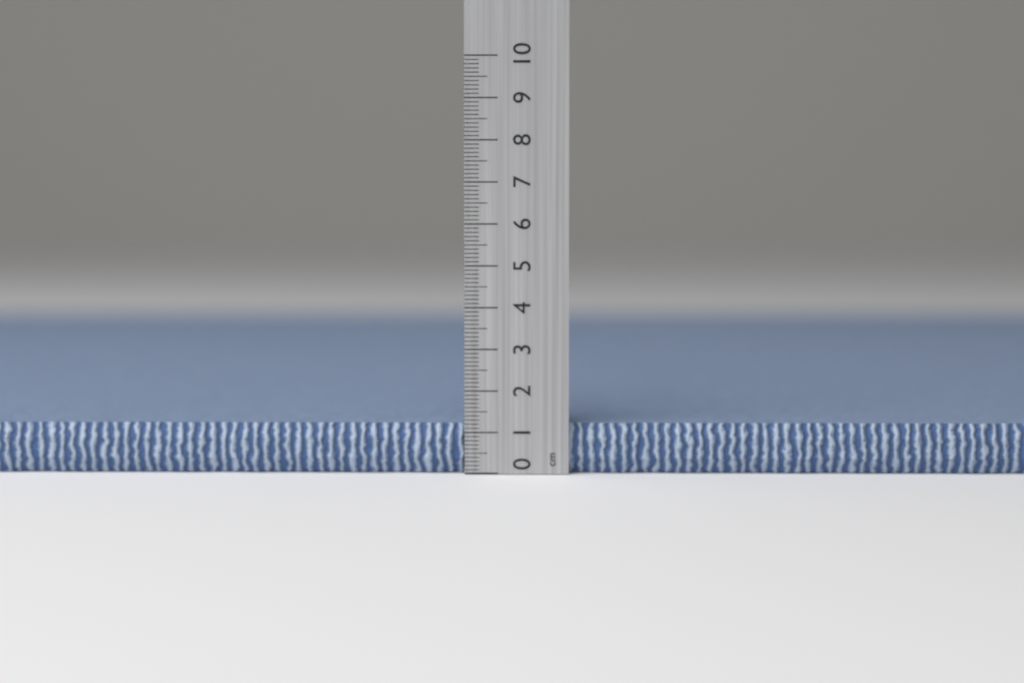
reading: 1.2 cm
